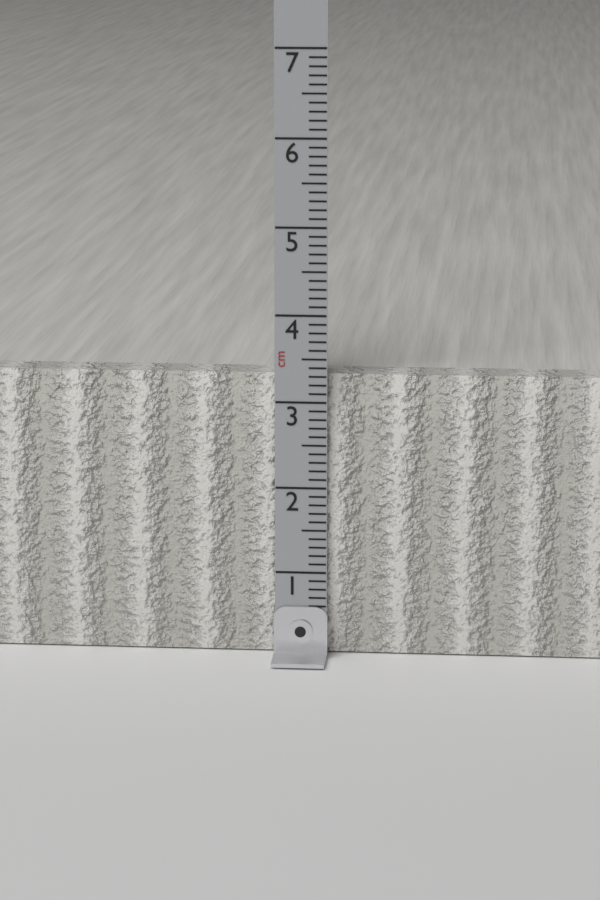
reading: 3.3 cm
